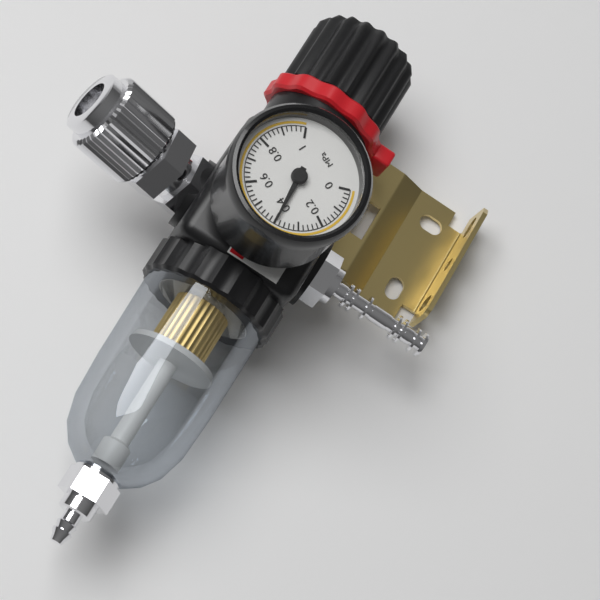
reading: 0.40 MPa
